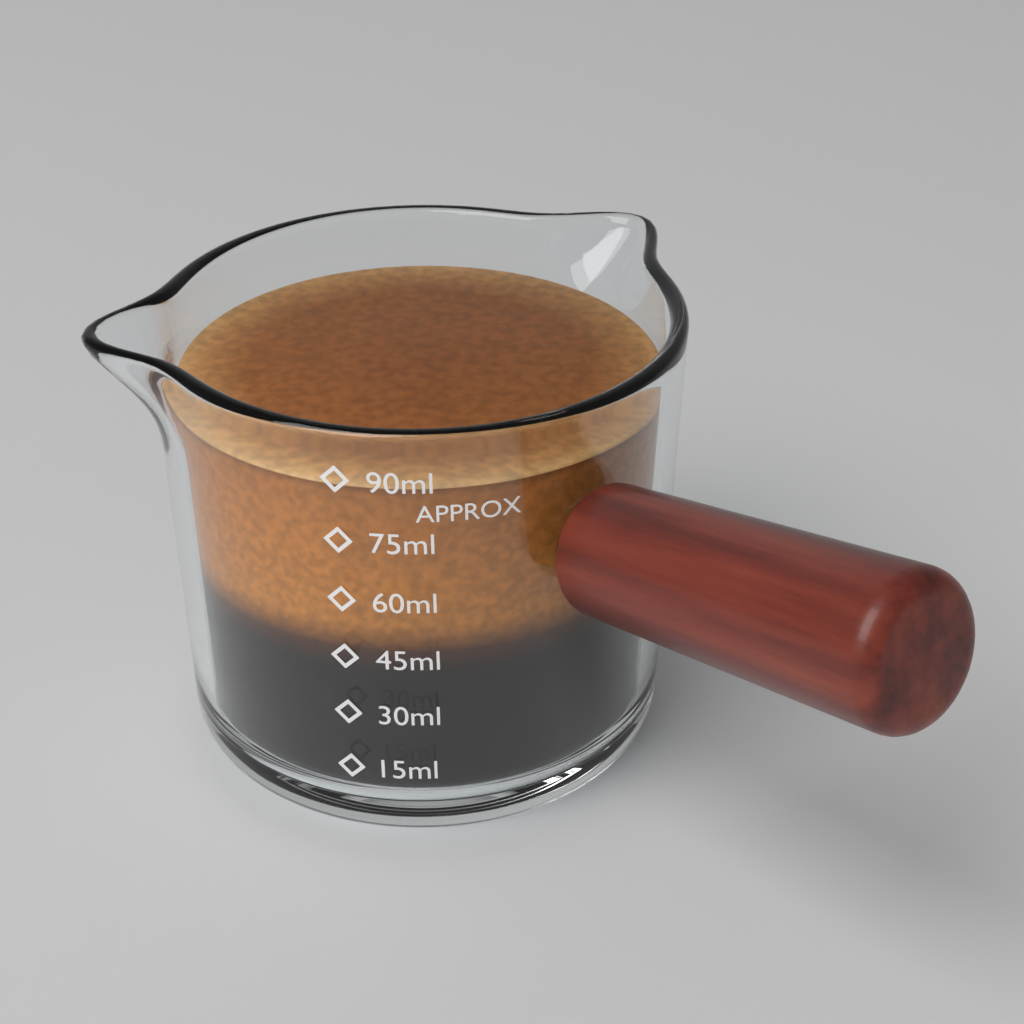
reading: 87 ml
